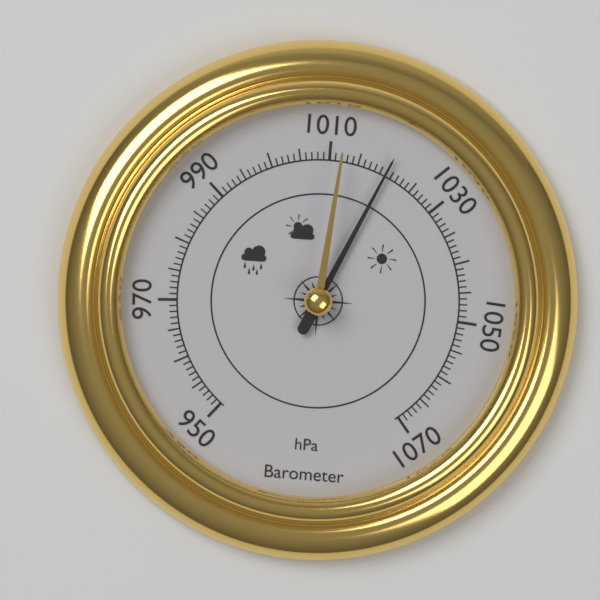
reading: 1020 hPa
